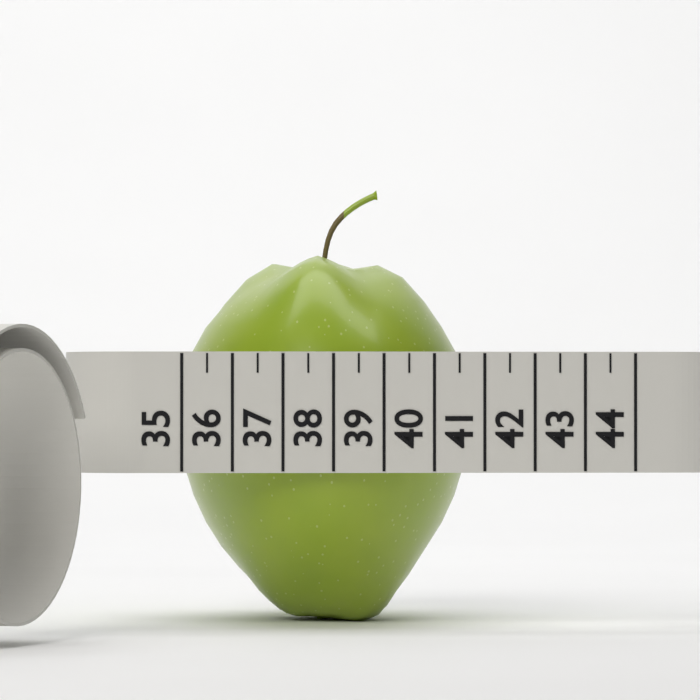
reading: 41.0 (no unit)
